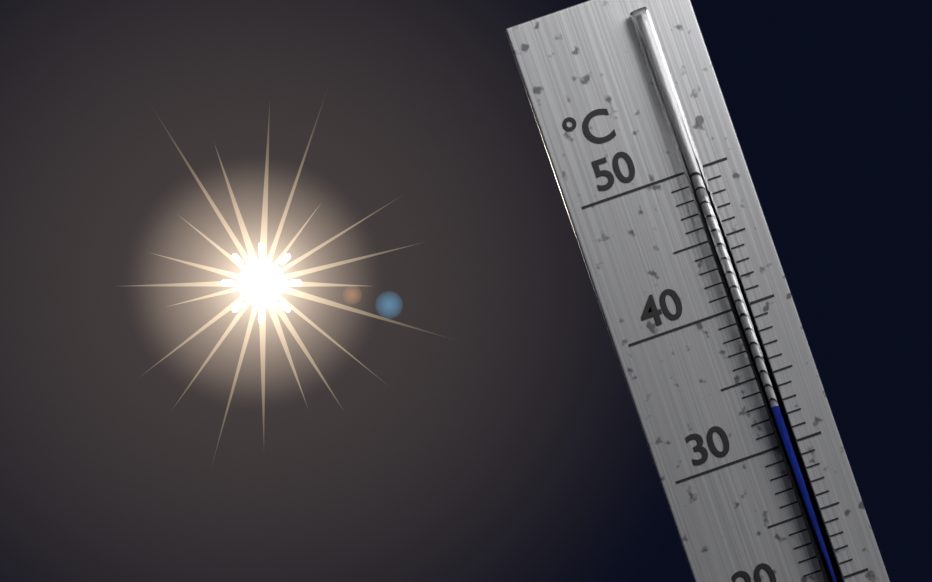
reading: 33 °C
